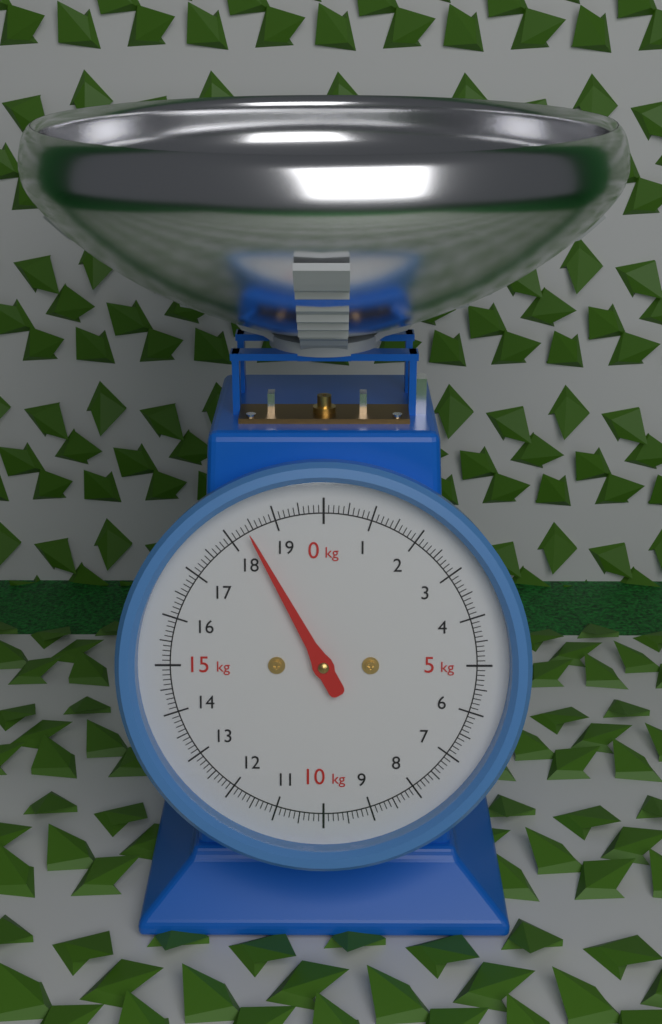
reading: 18.4 kg
